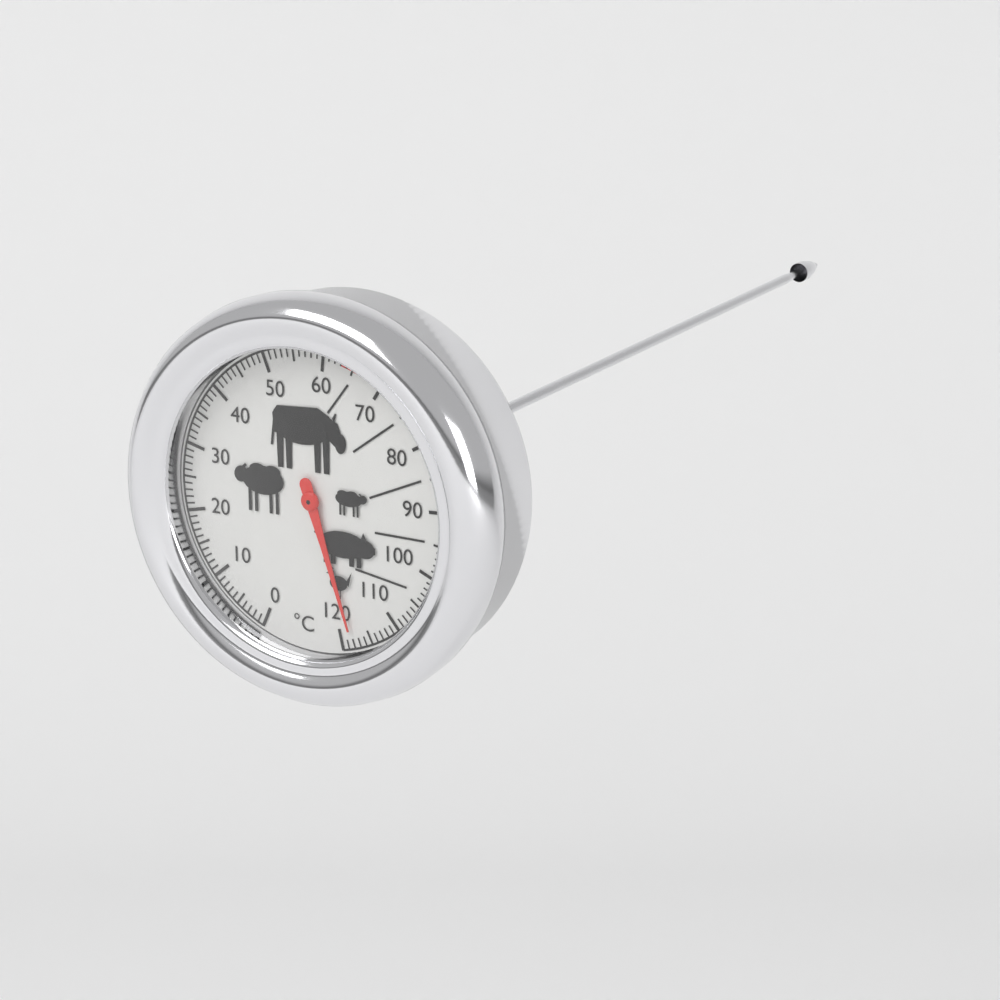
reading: 118 °C
